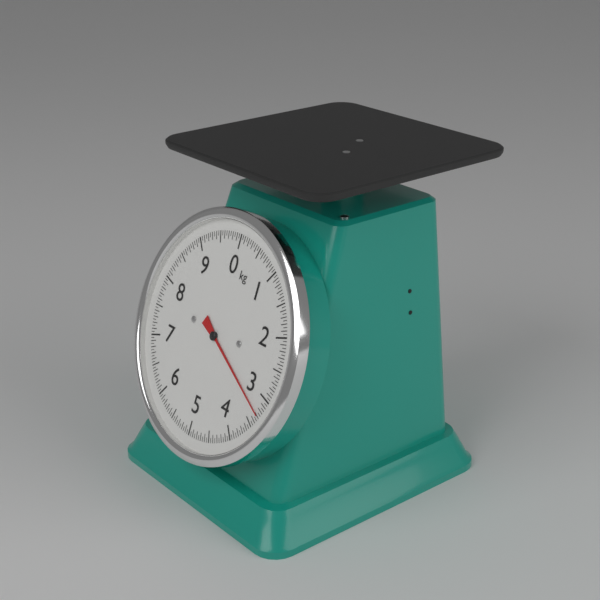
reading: 3.30 kg
